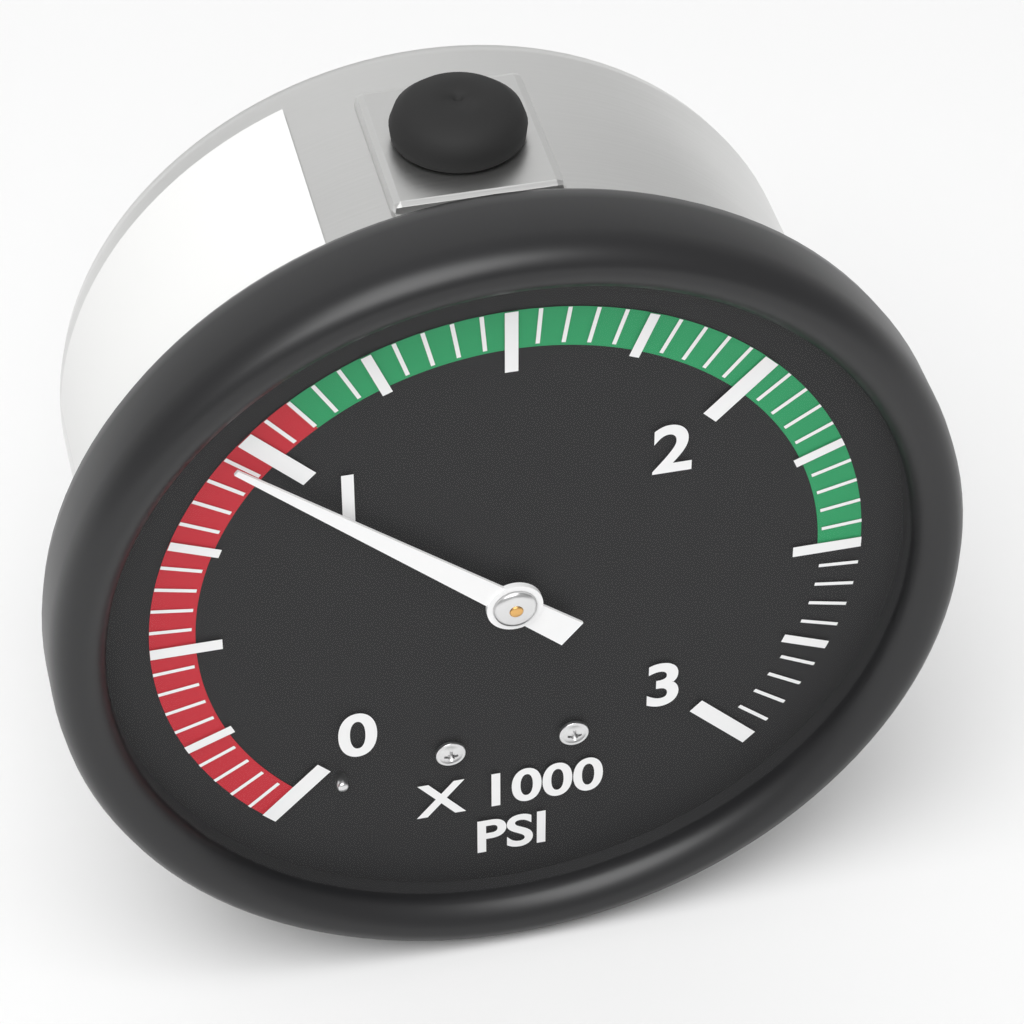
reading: 950 psi
